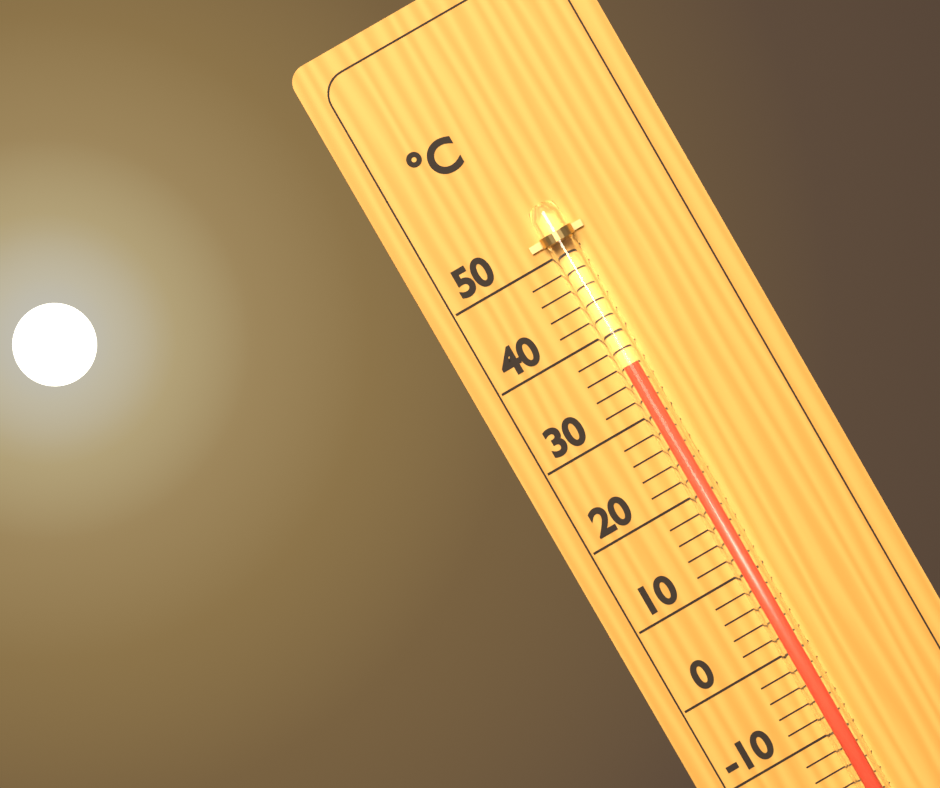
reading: 36 °C
